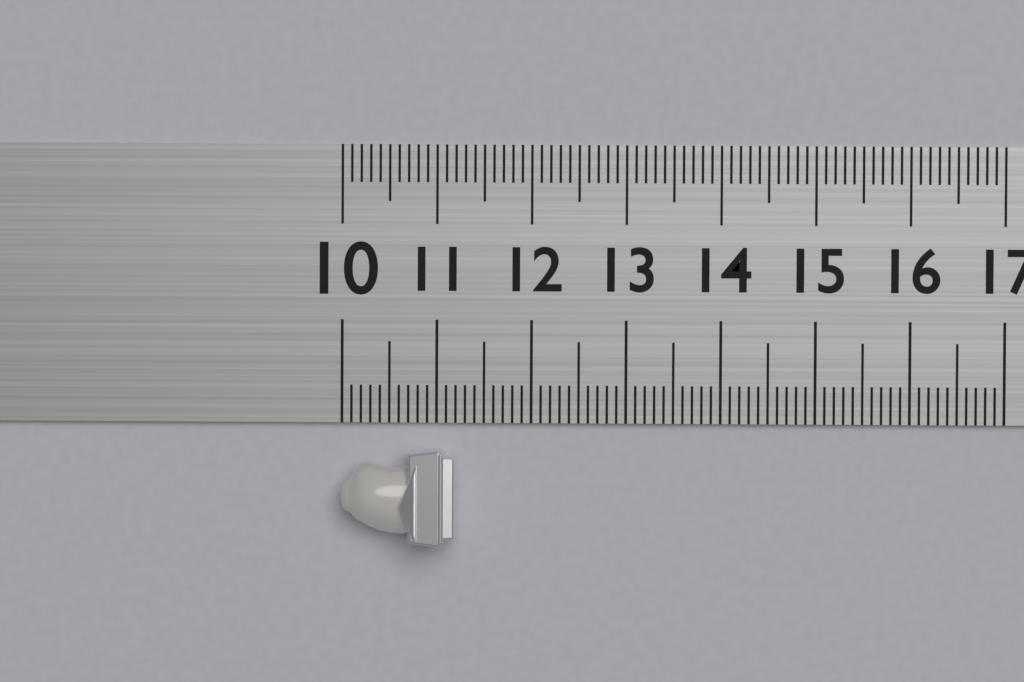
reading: 11.2 (no unit)
